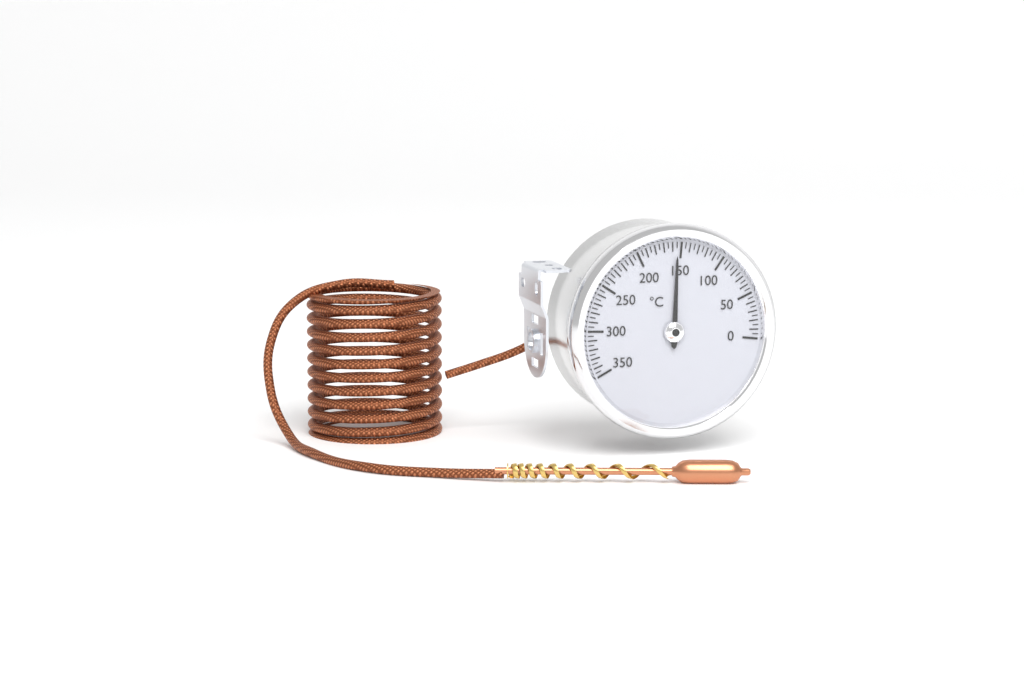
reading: 155 °C
